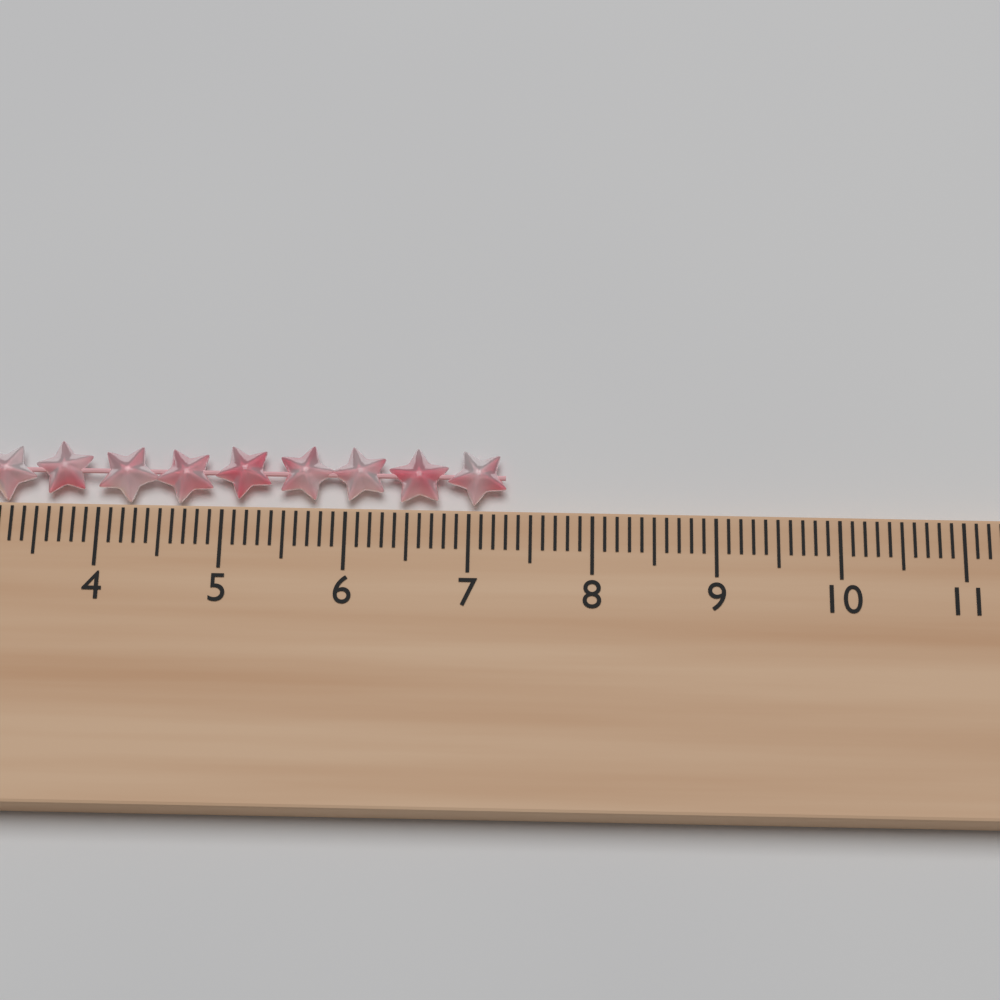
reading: 7.3 cm
